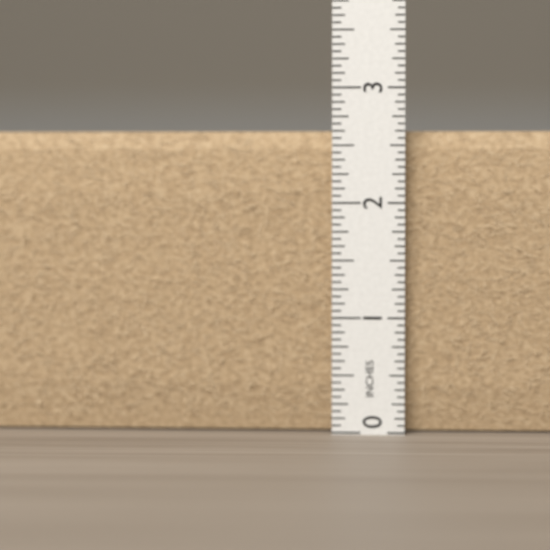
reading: 2.6250 in
